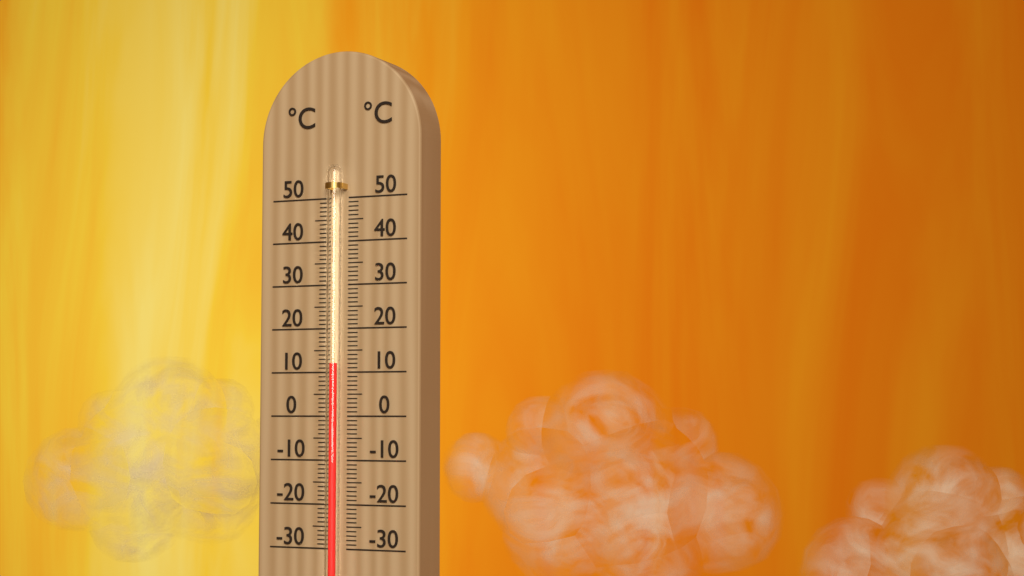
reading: 12 °C
